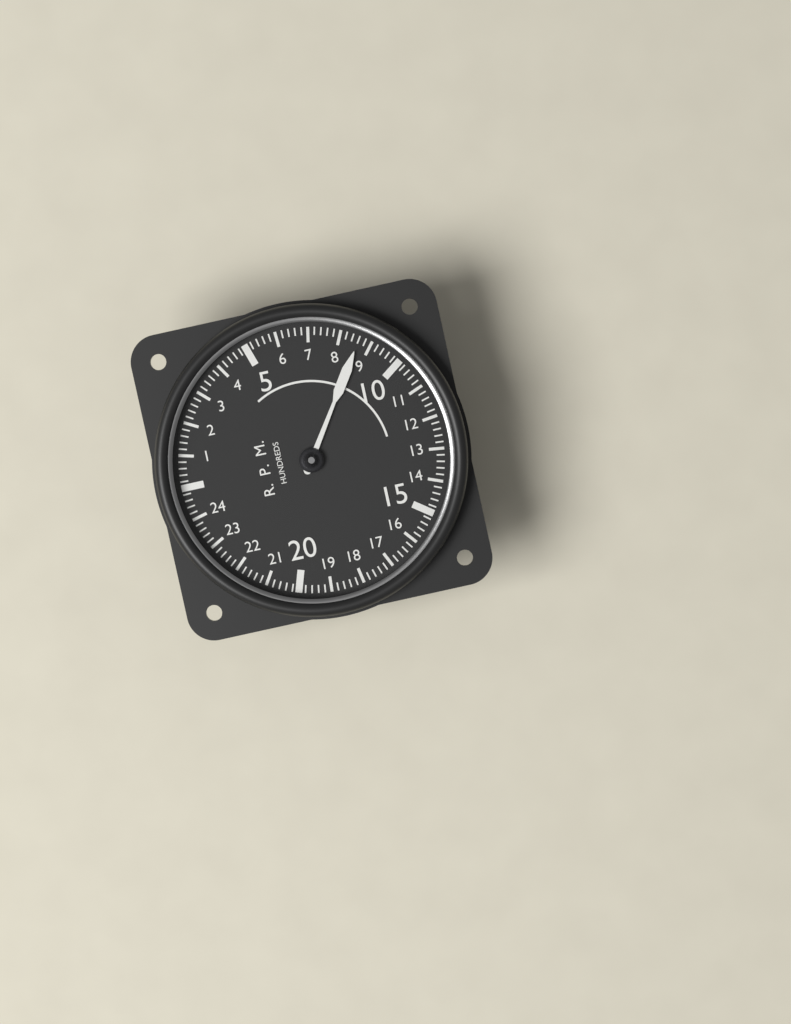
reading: 8.6 RPM x100
